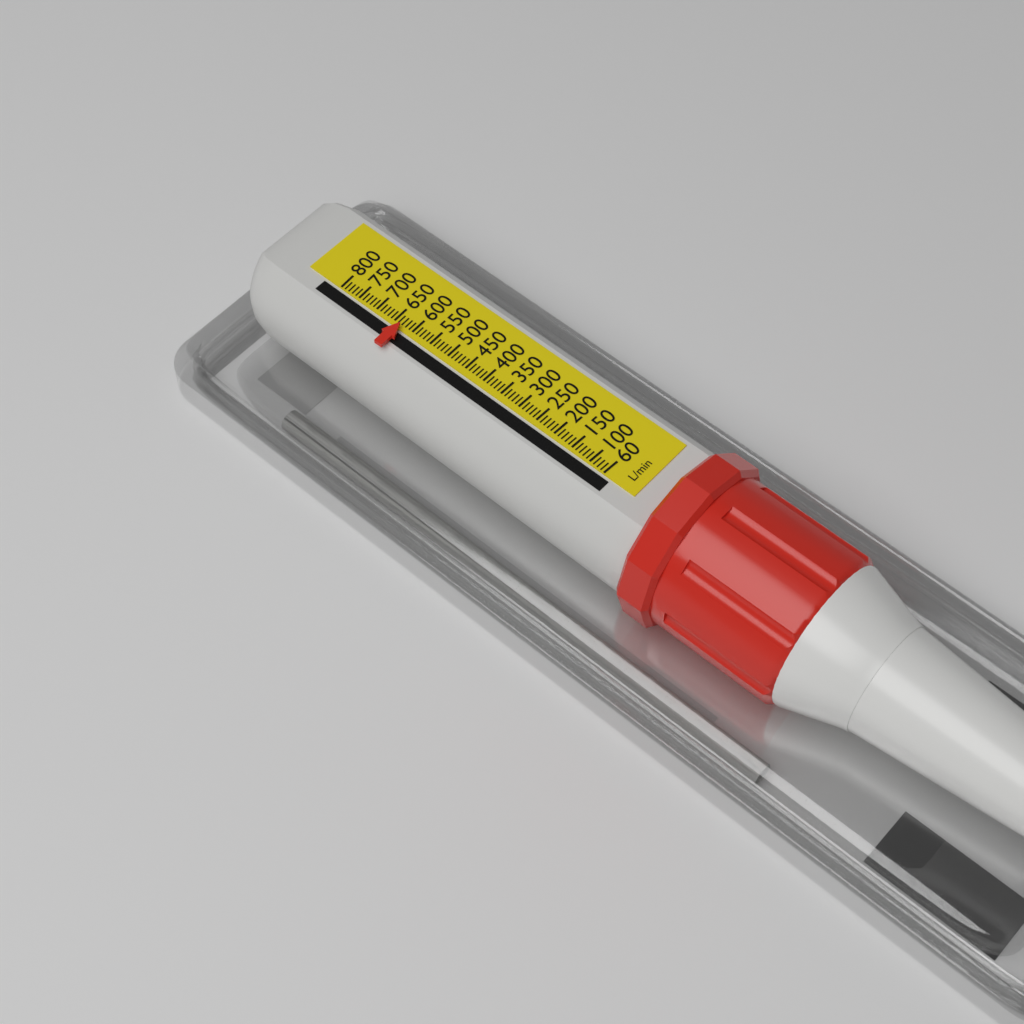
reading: 630 L/min
